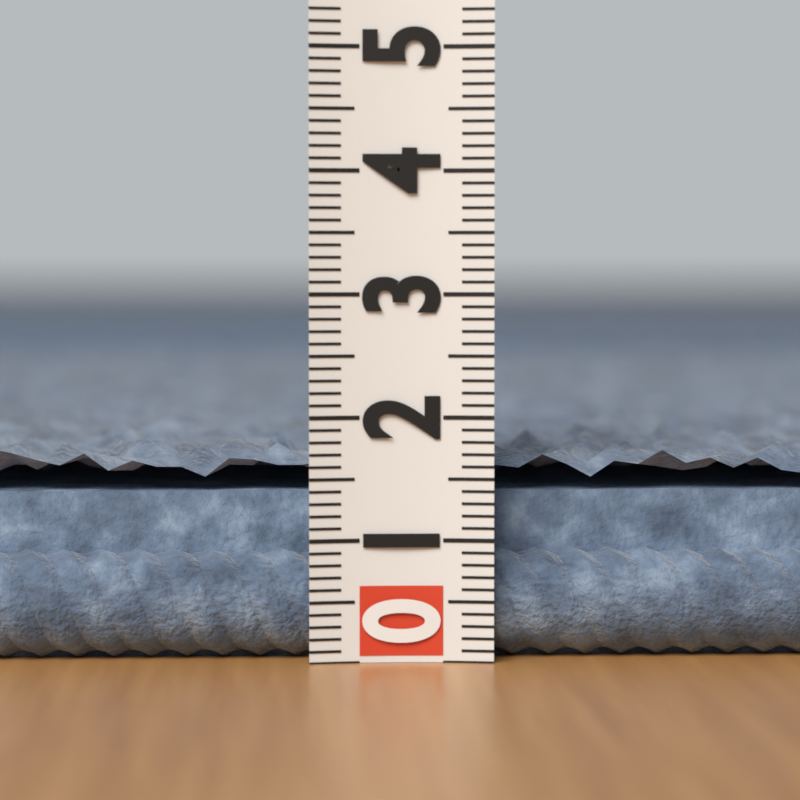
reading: 1.8 (no unit)
